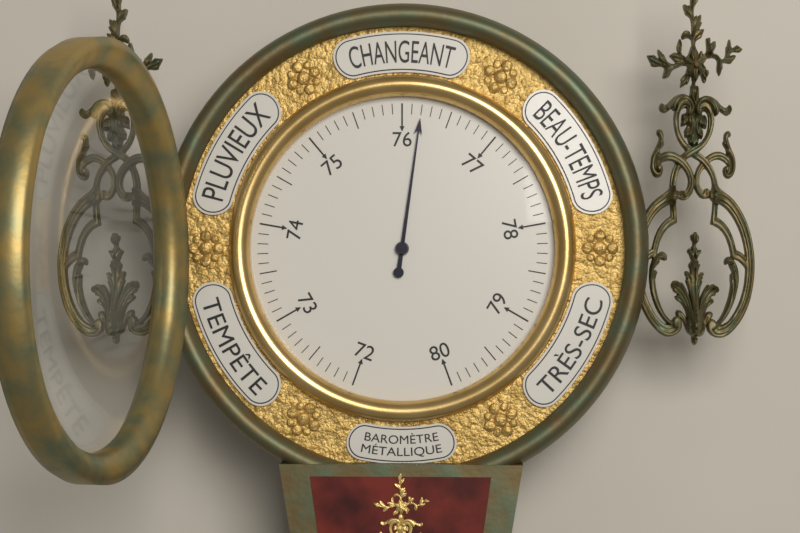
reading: 76.2 (no unit)
